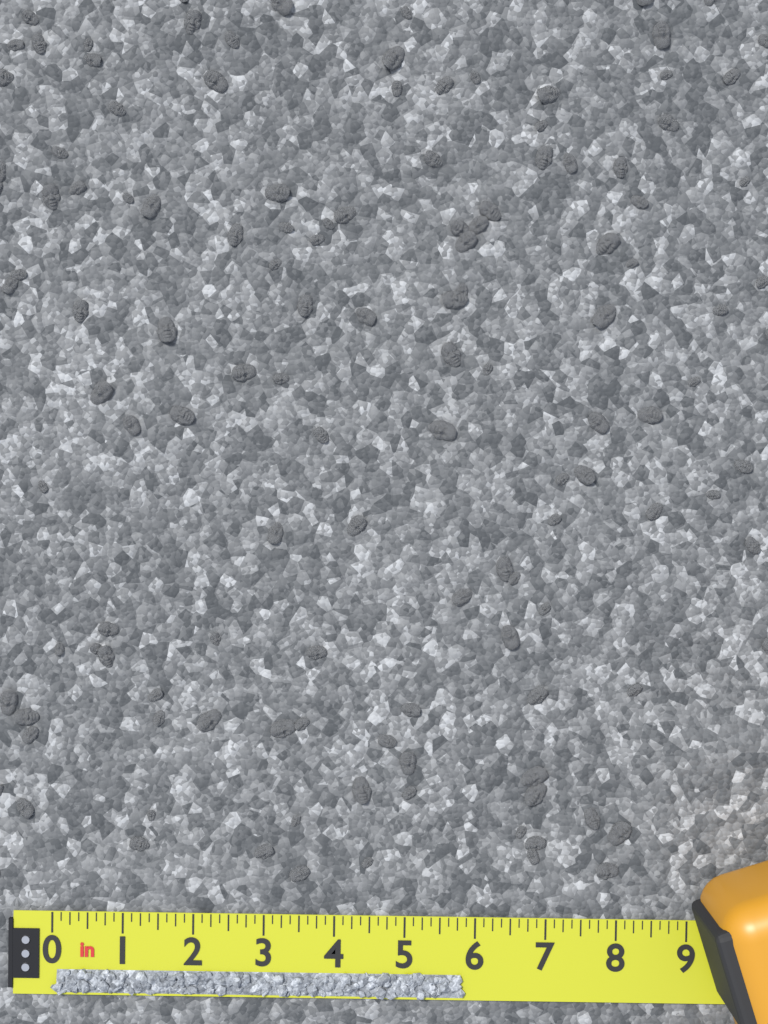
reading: 5.875 in
